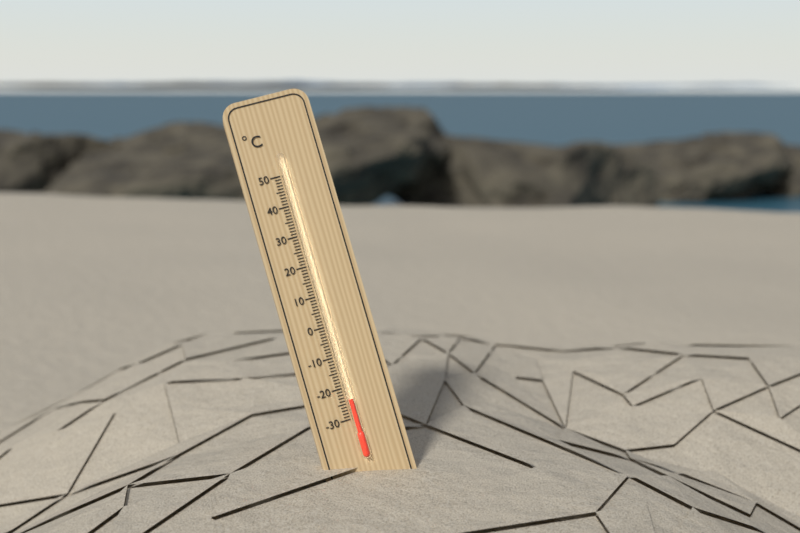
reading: -24 °C
